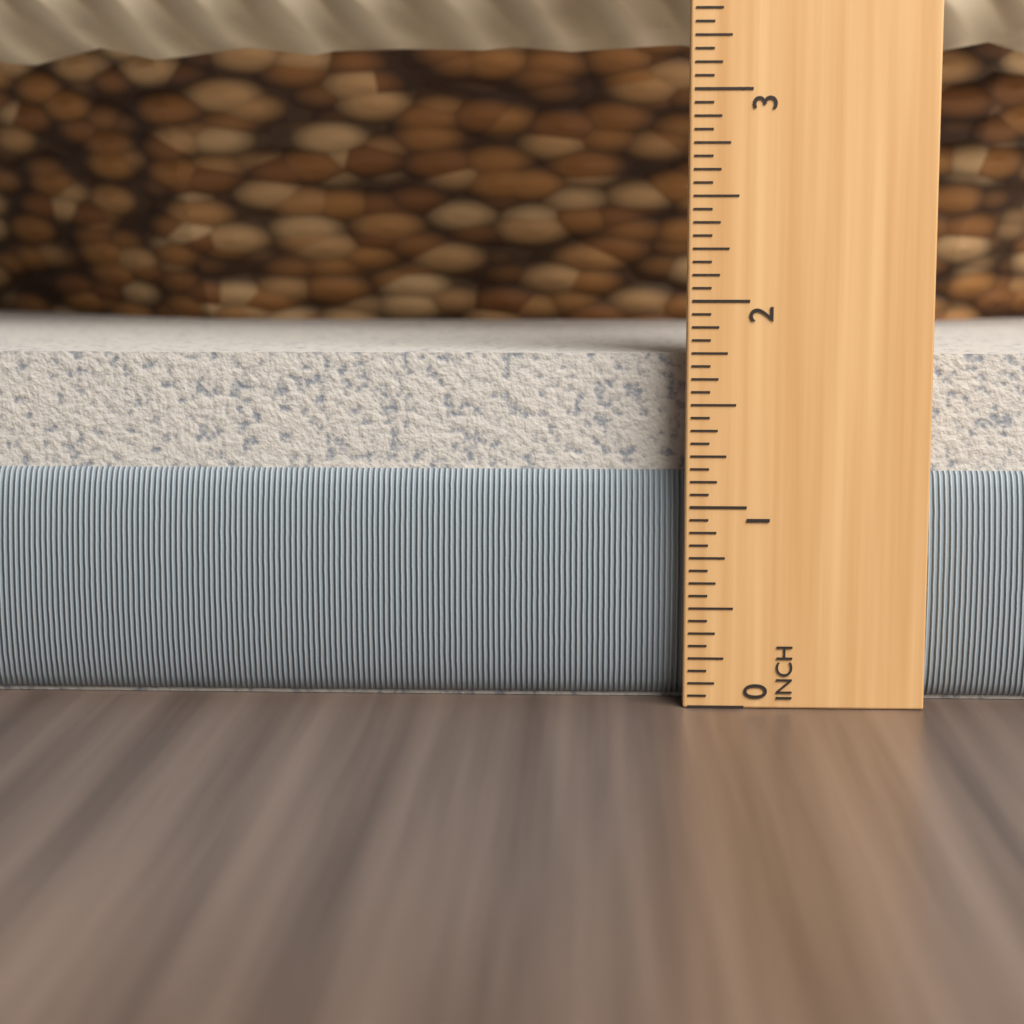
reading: 1.7500 in
